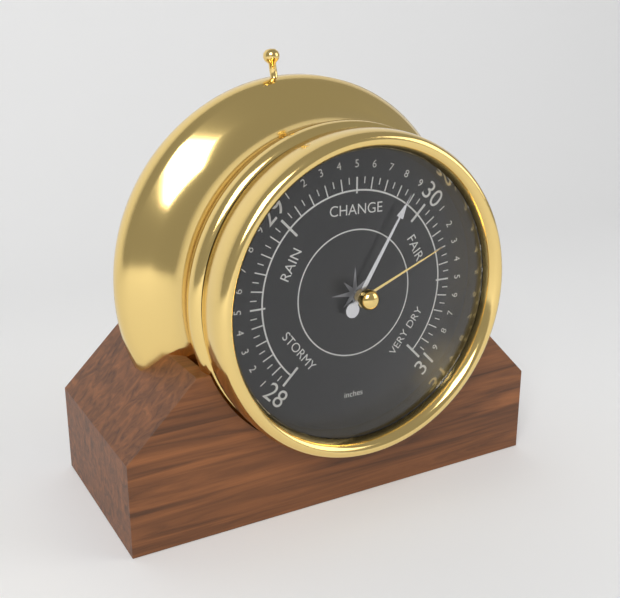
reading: 29.85 inches
